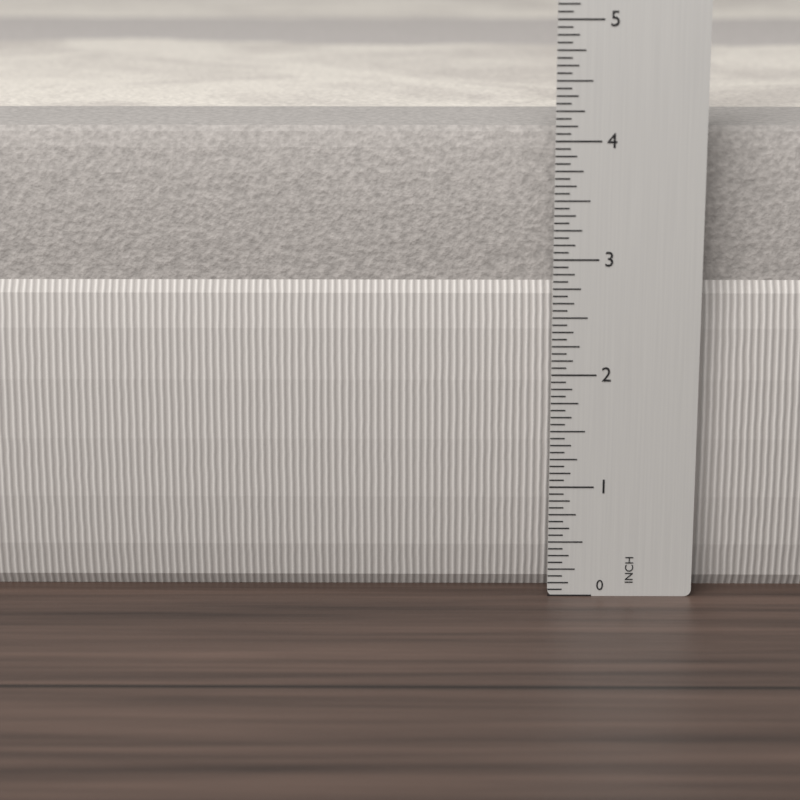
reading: 4.0625 in
